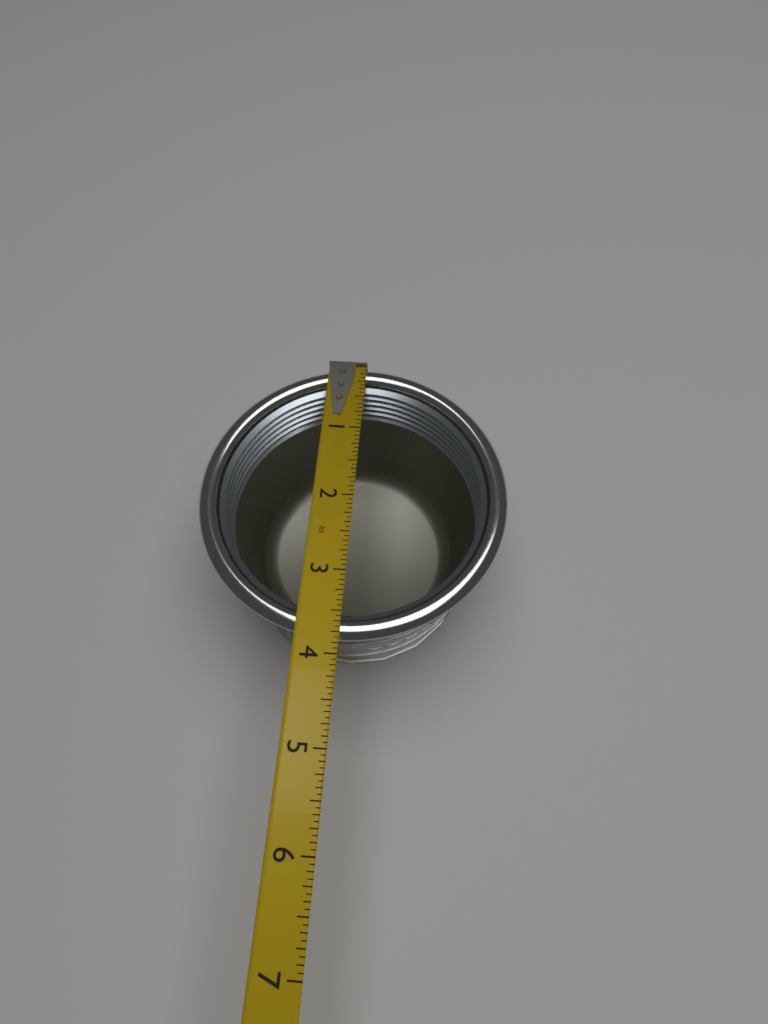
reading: 3.8125 in
